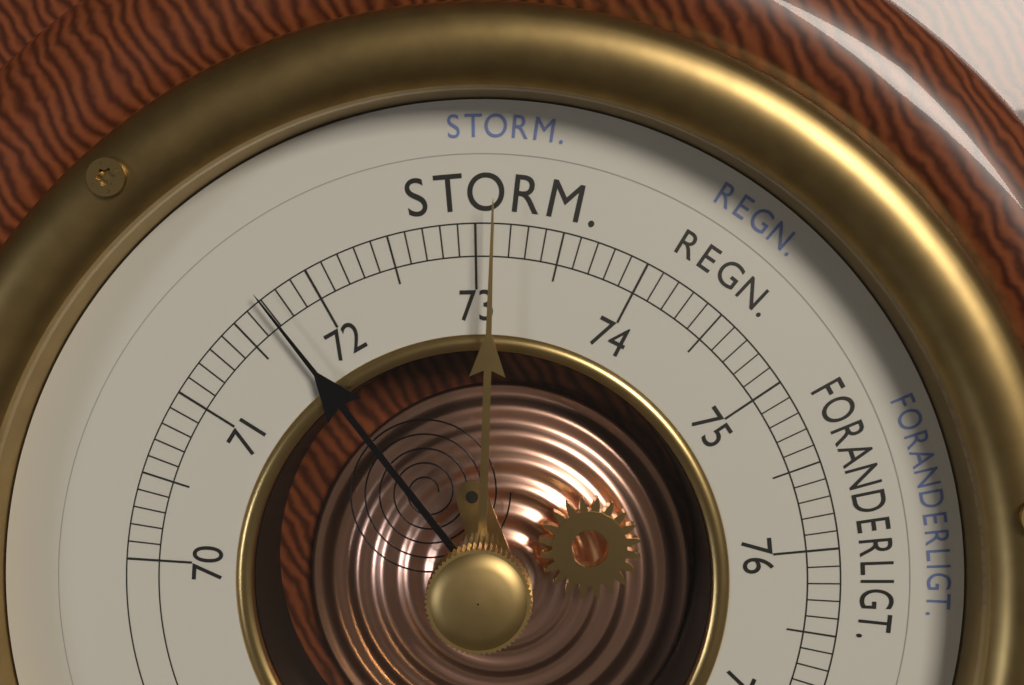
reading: 71.7 cm
